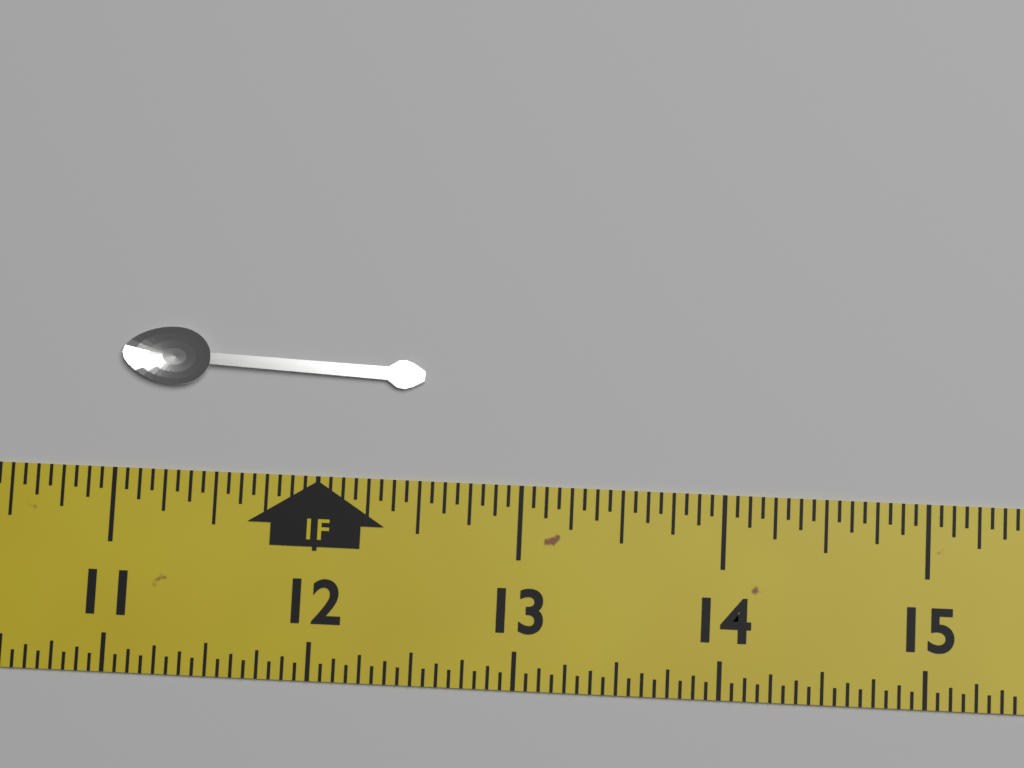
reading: 12.5000 in
